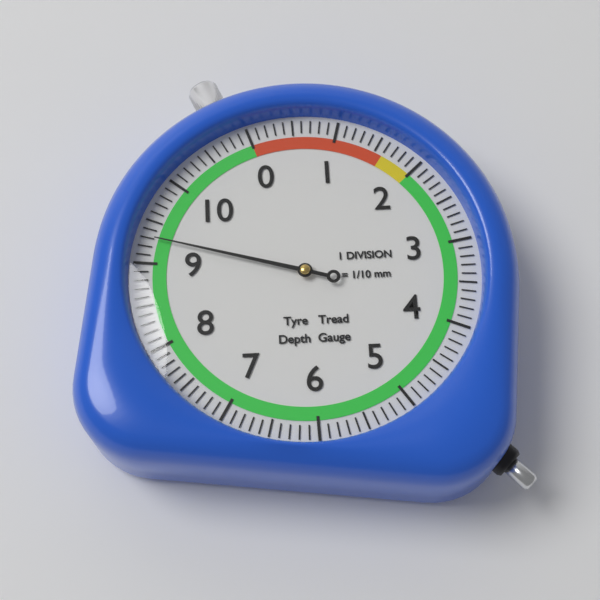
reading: 9.3 mm
